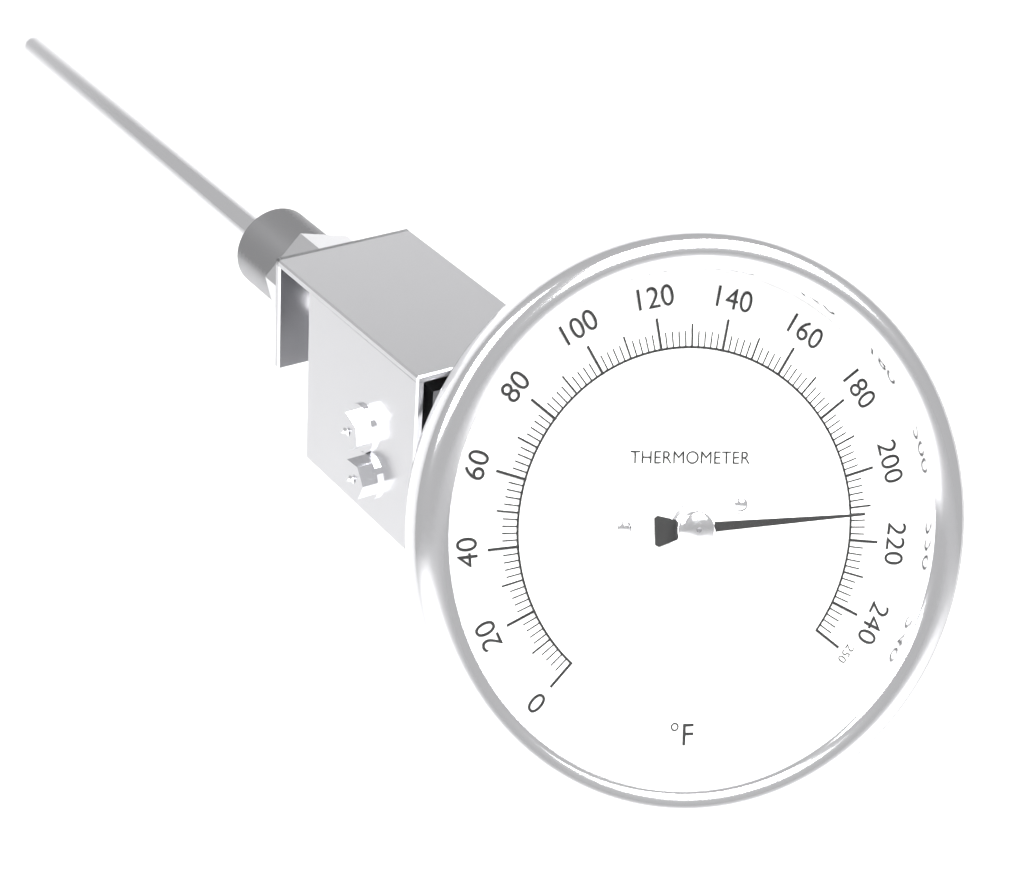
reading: 212 °F
